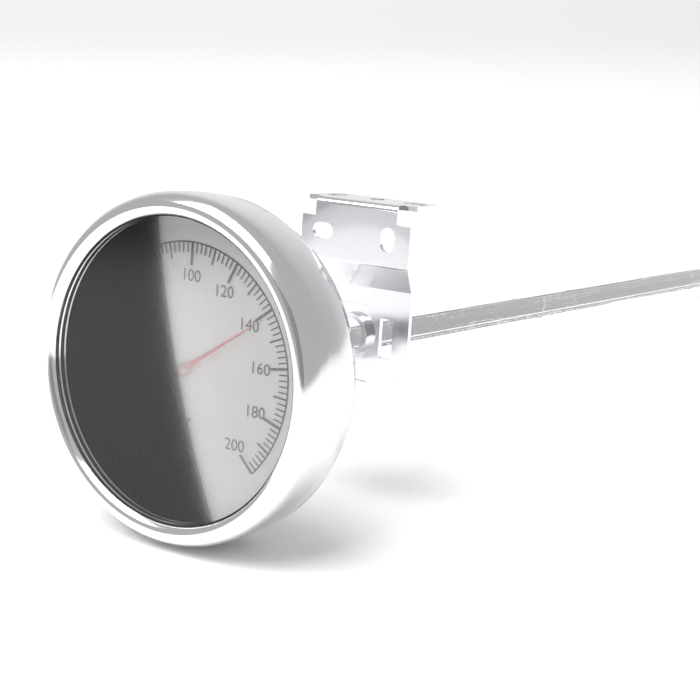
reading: 142 °C
